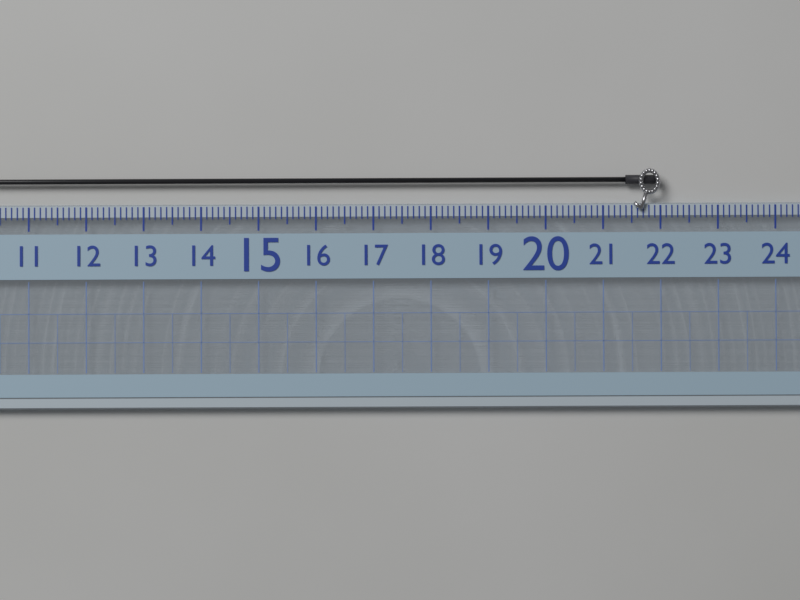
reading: 22.0 (no unit)
